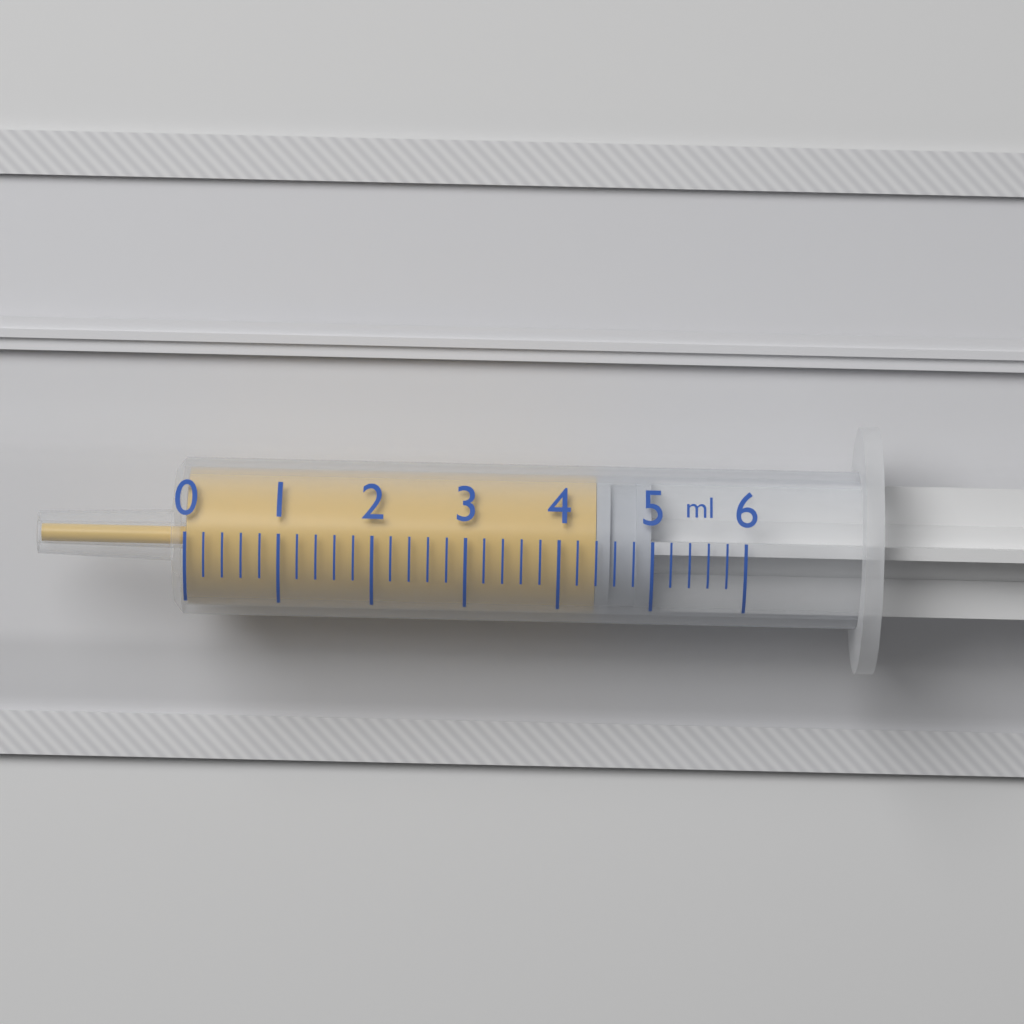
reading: 4.4 ml
